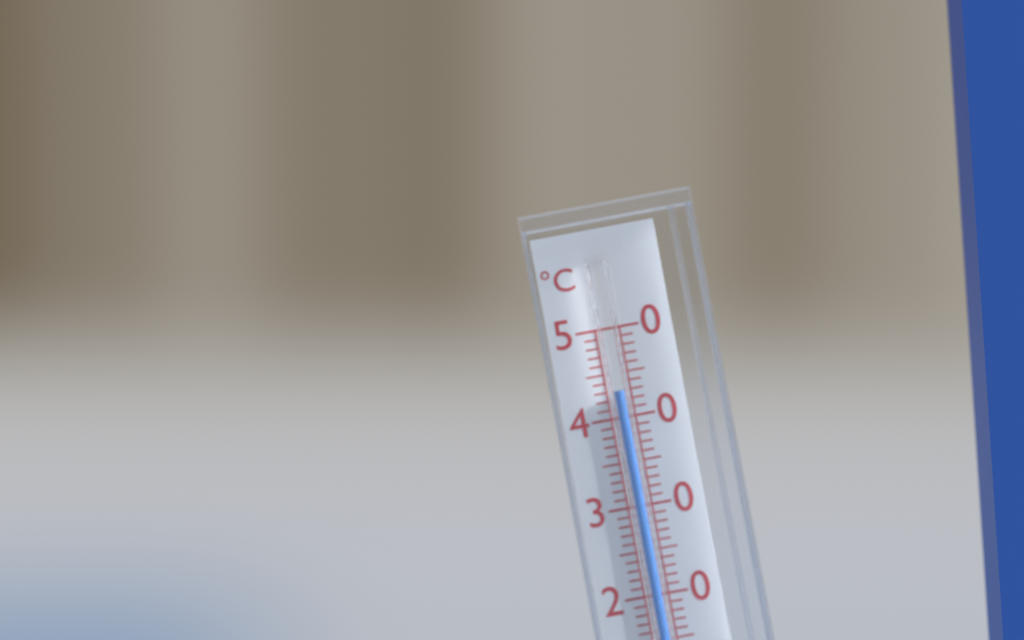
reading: 43 °C
